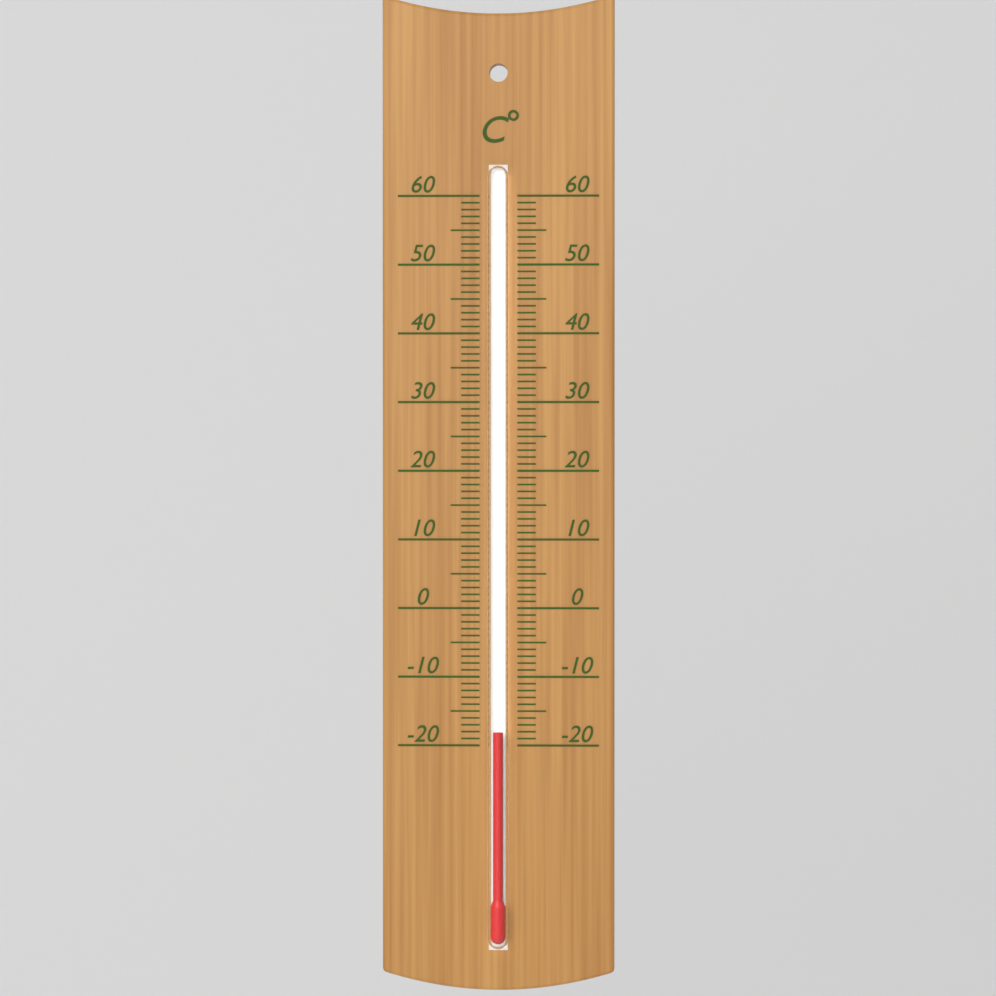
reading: -18 °C
